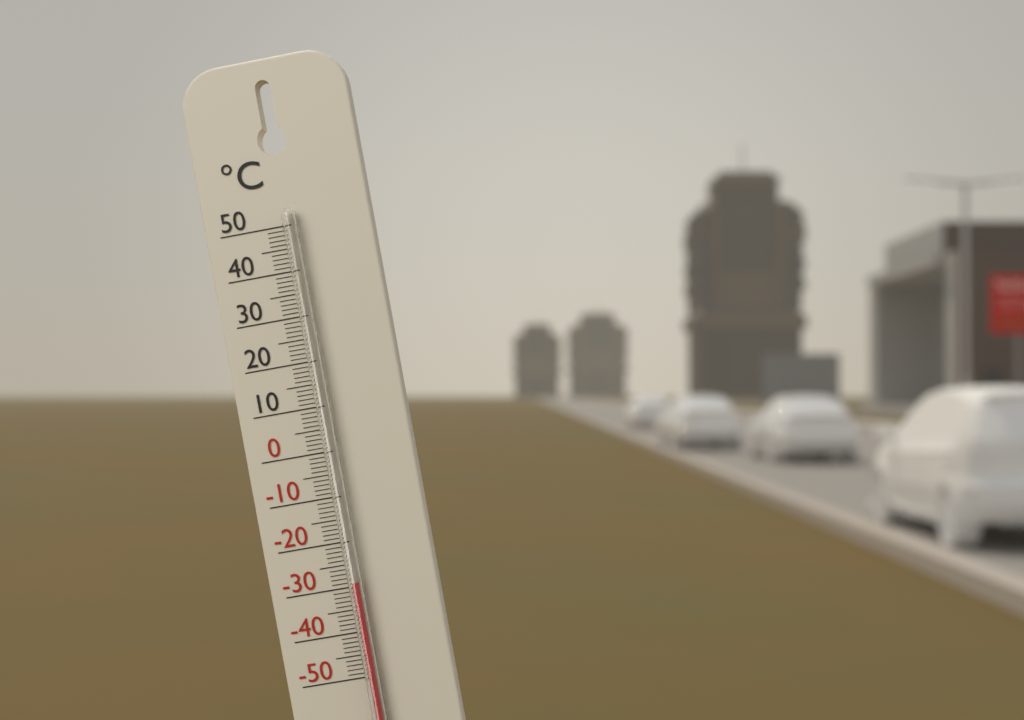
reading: -29 °C
